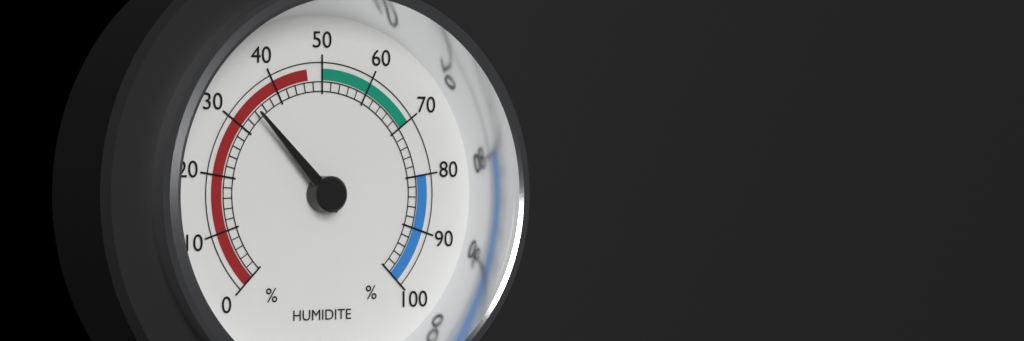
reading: 34 %
